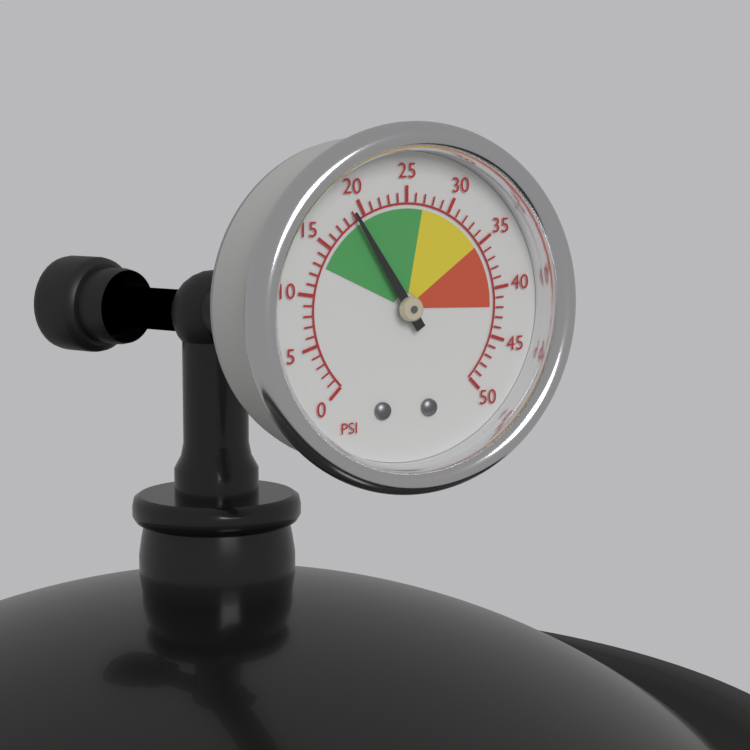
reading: 19 psi
